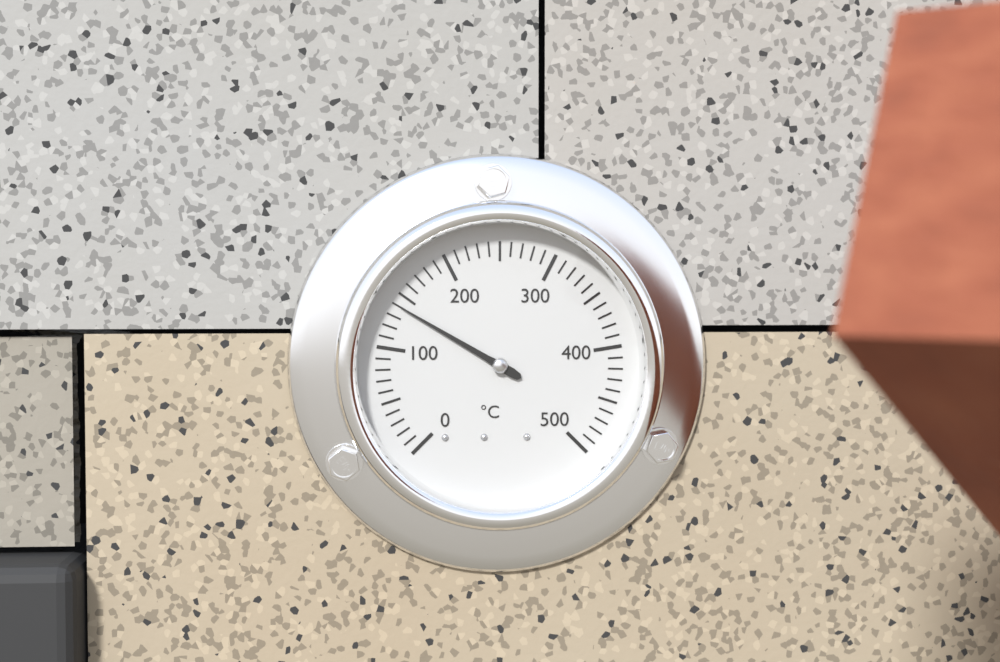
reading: 140 °C
